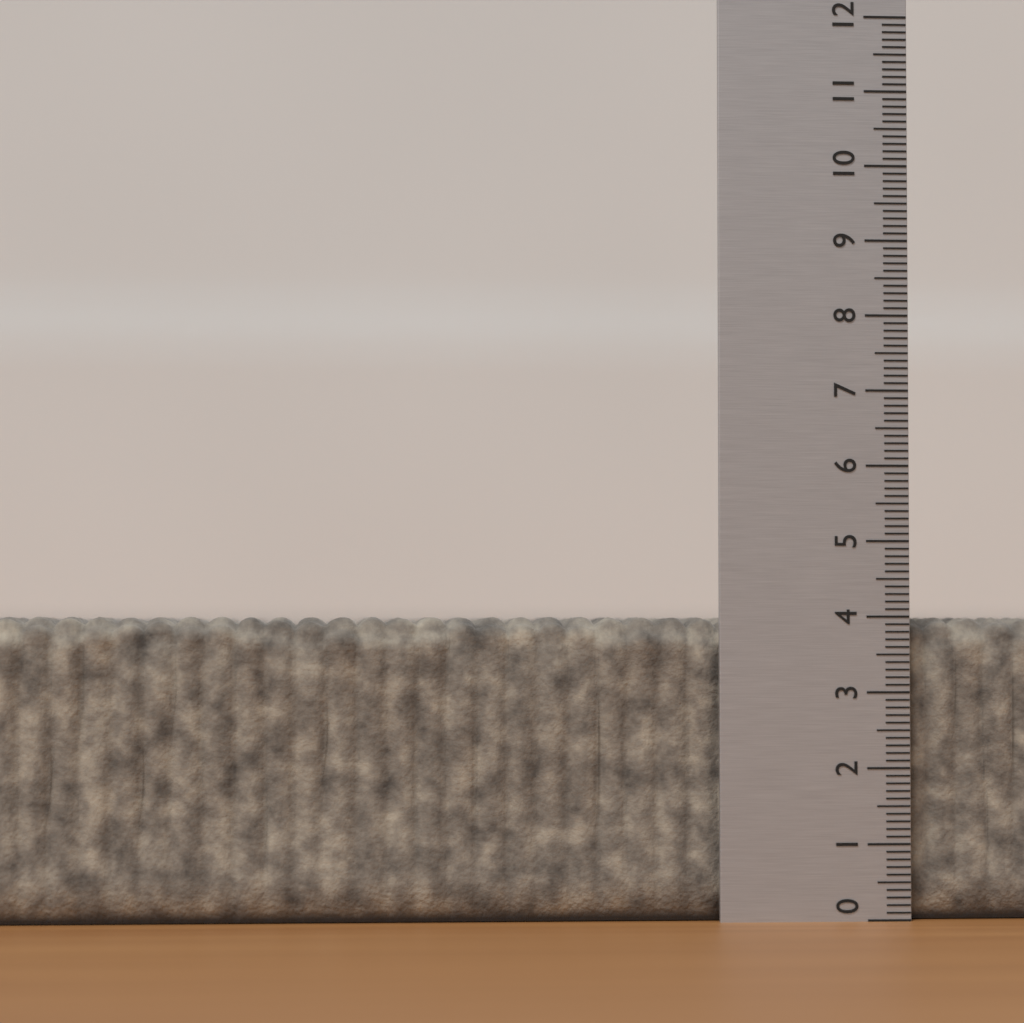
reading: 4.0 (no unit)
